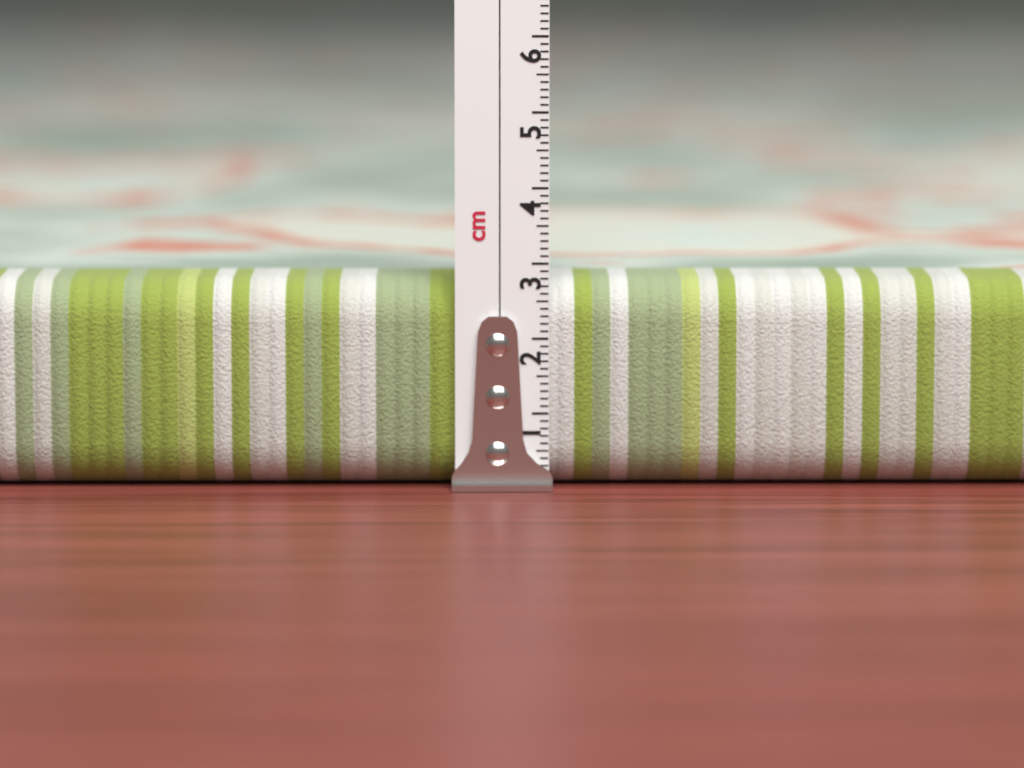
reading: 2.8 cm
